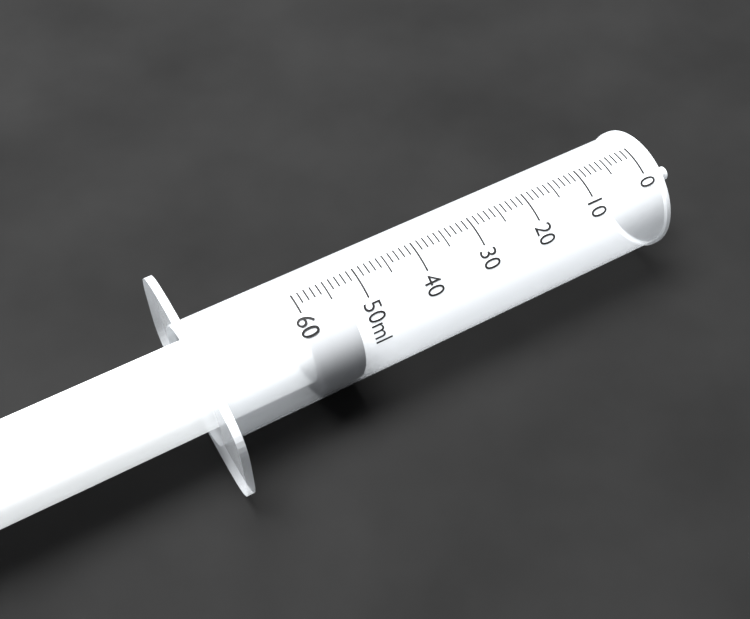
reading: 53 ml
